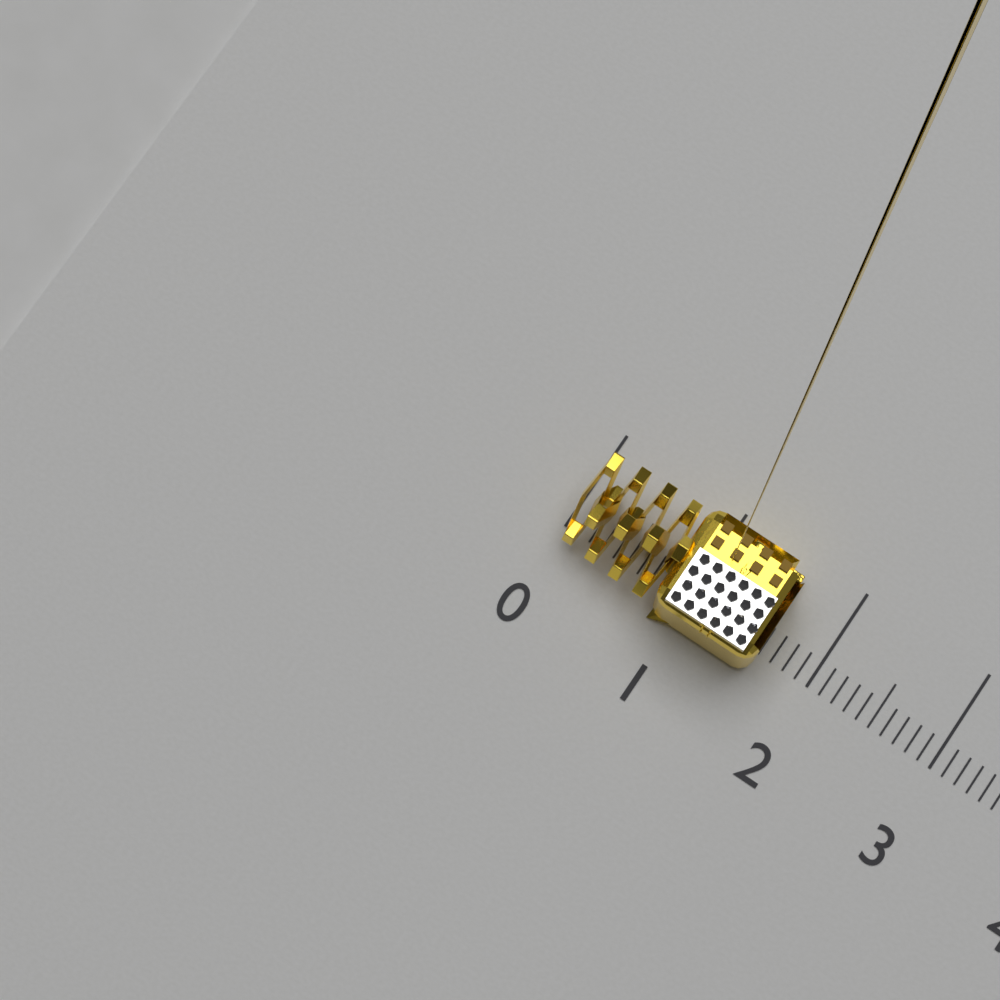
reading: 1.6 (no unit)
